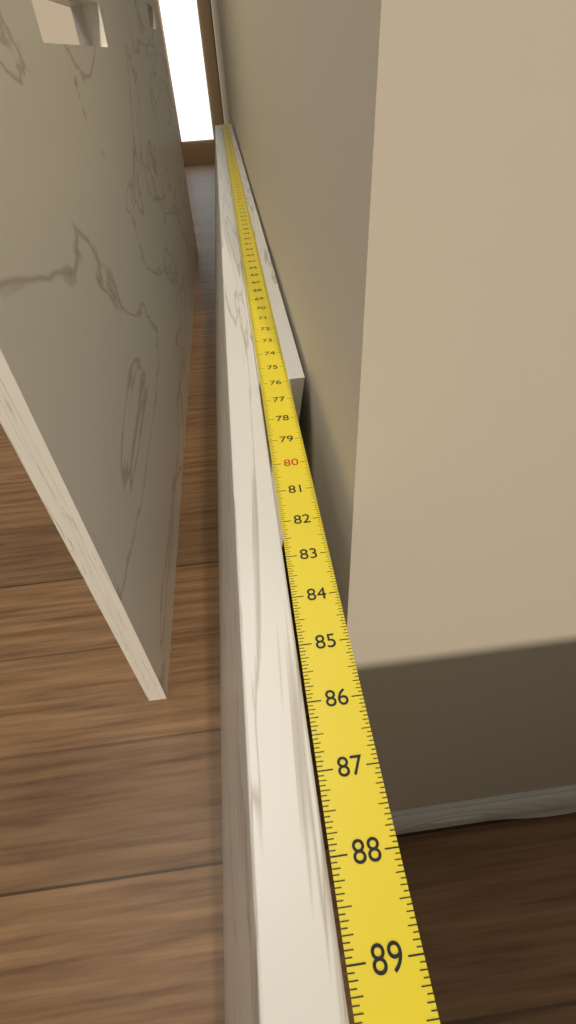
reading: 75.8125 in
